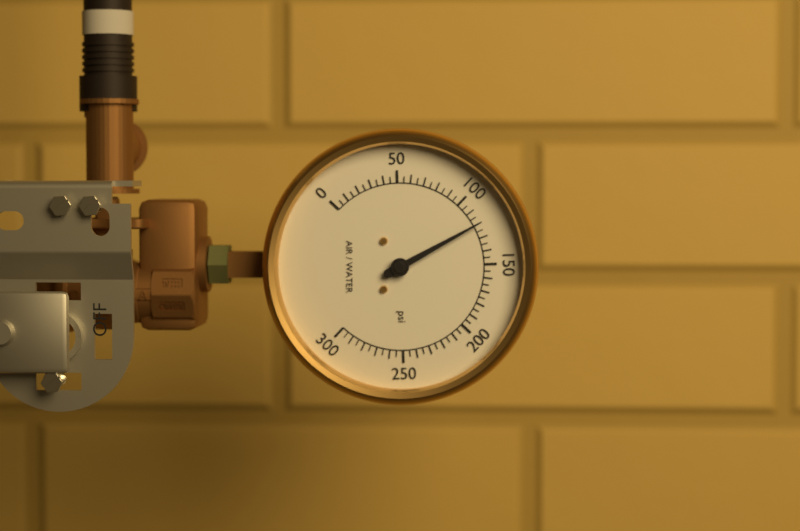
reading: 120 psi
